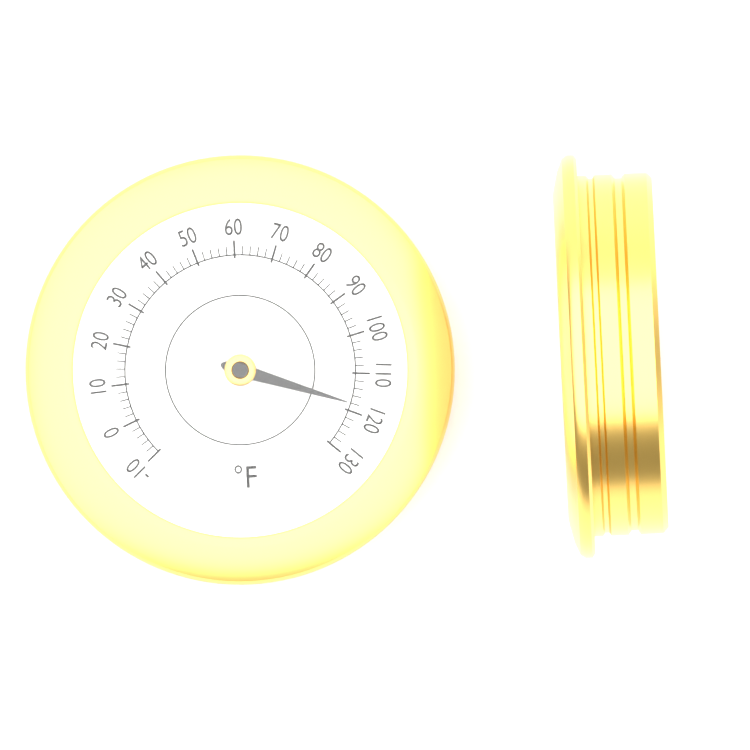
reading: 118 °F
